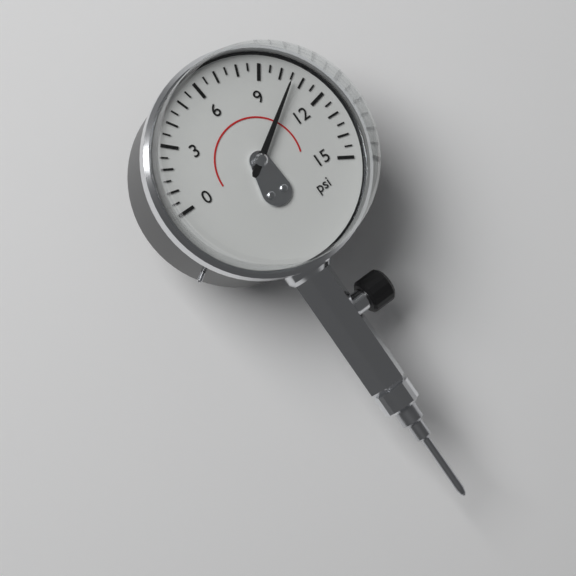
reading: 10.5 psi
